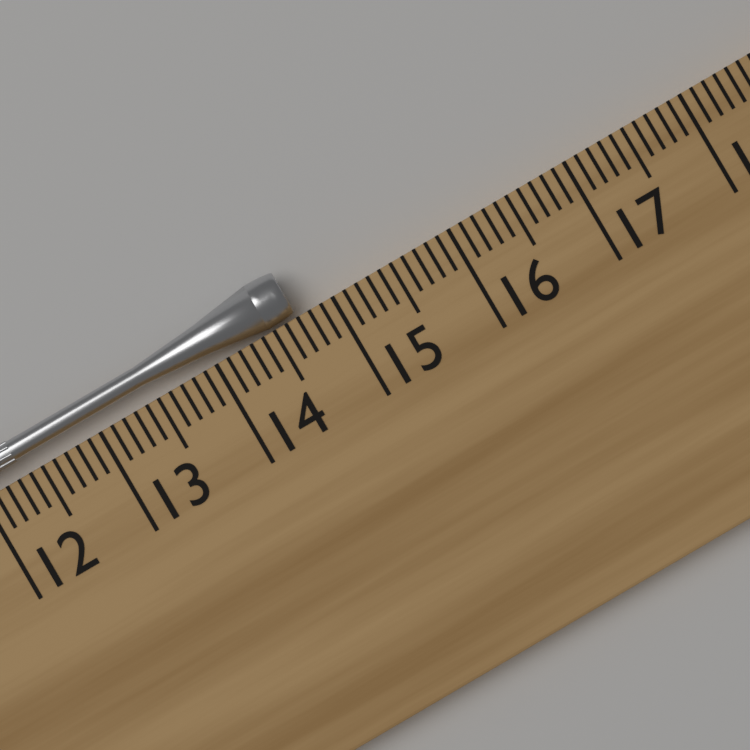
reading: 14.7 cm
